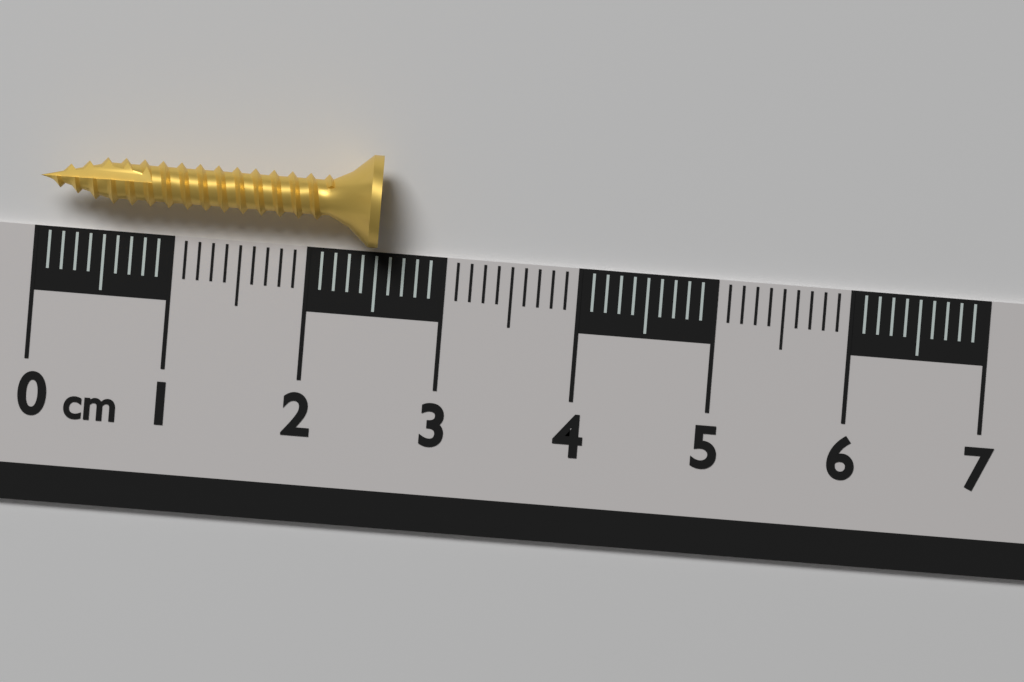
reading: 2.5 cm
